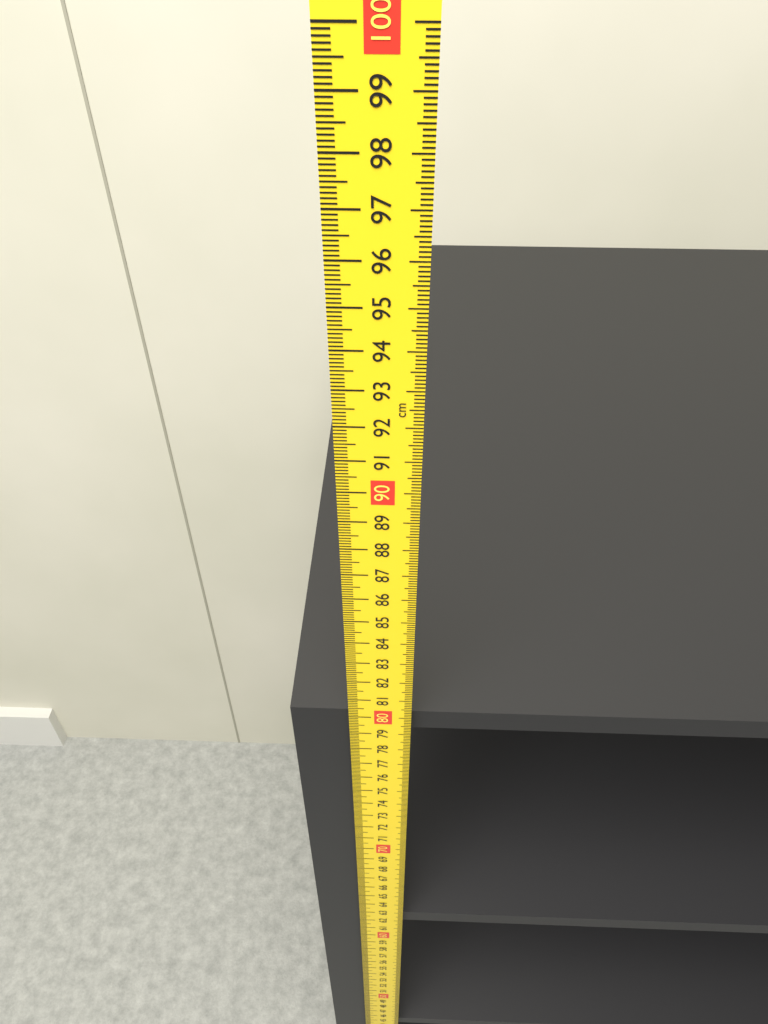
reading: 79.8 cm
